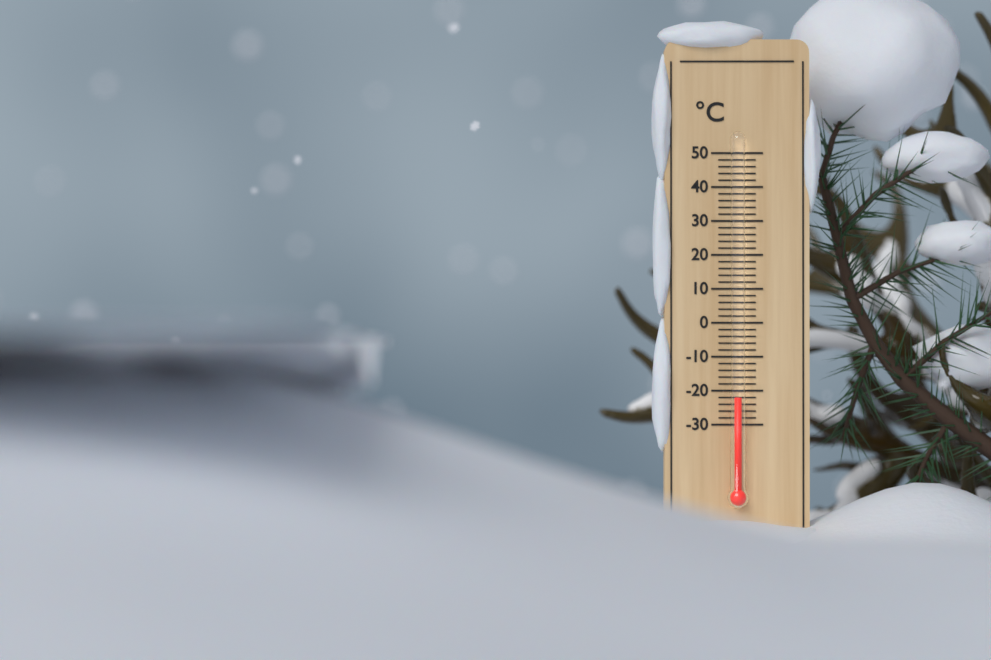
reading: -22 °C
